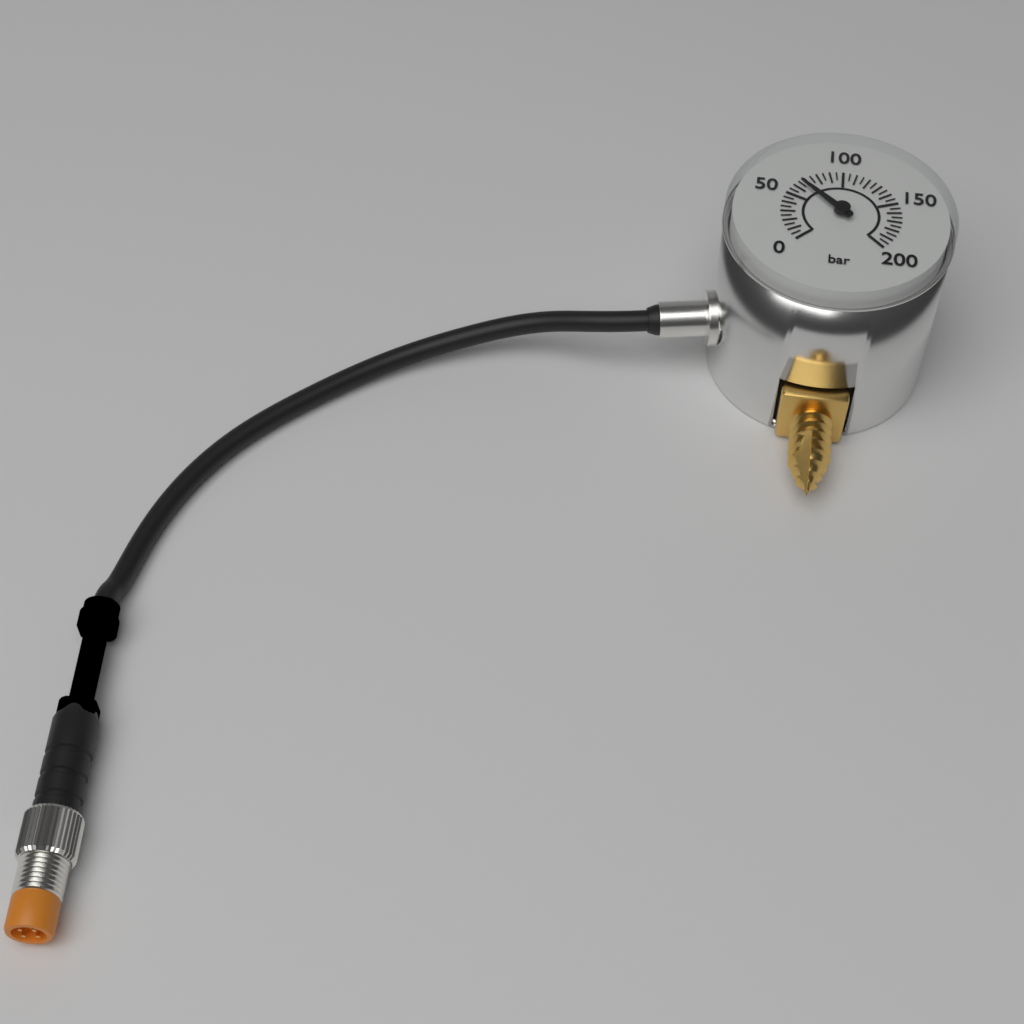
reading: 65 bar
